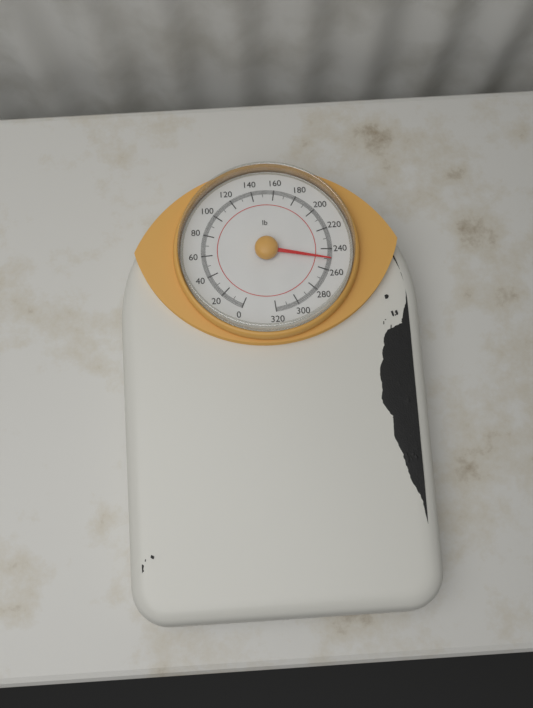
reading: 250 lb
